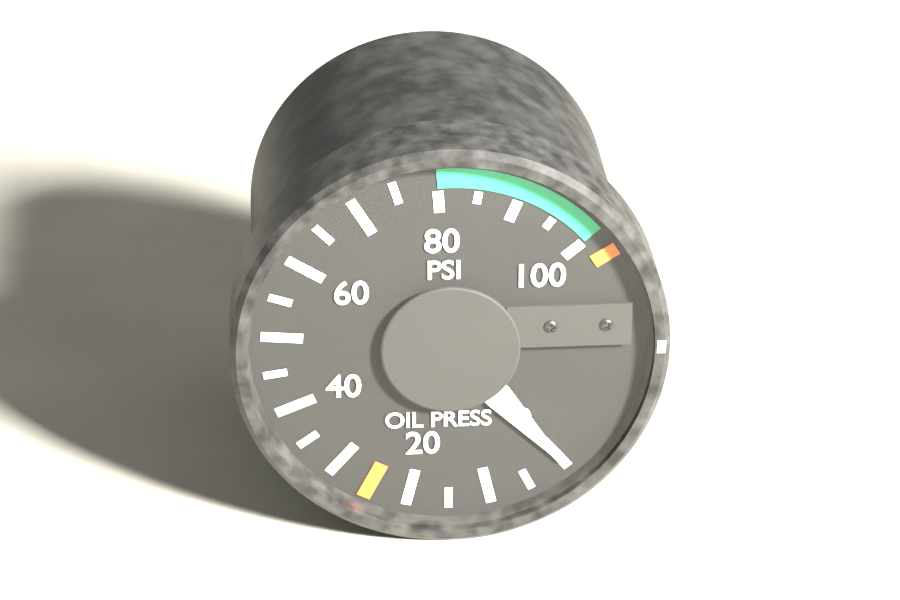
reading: 0 psi
